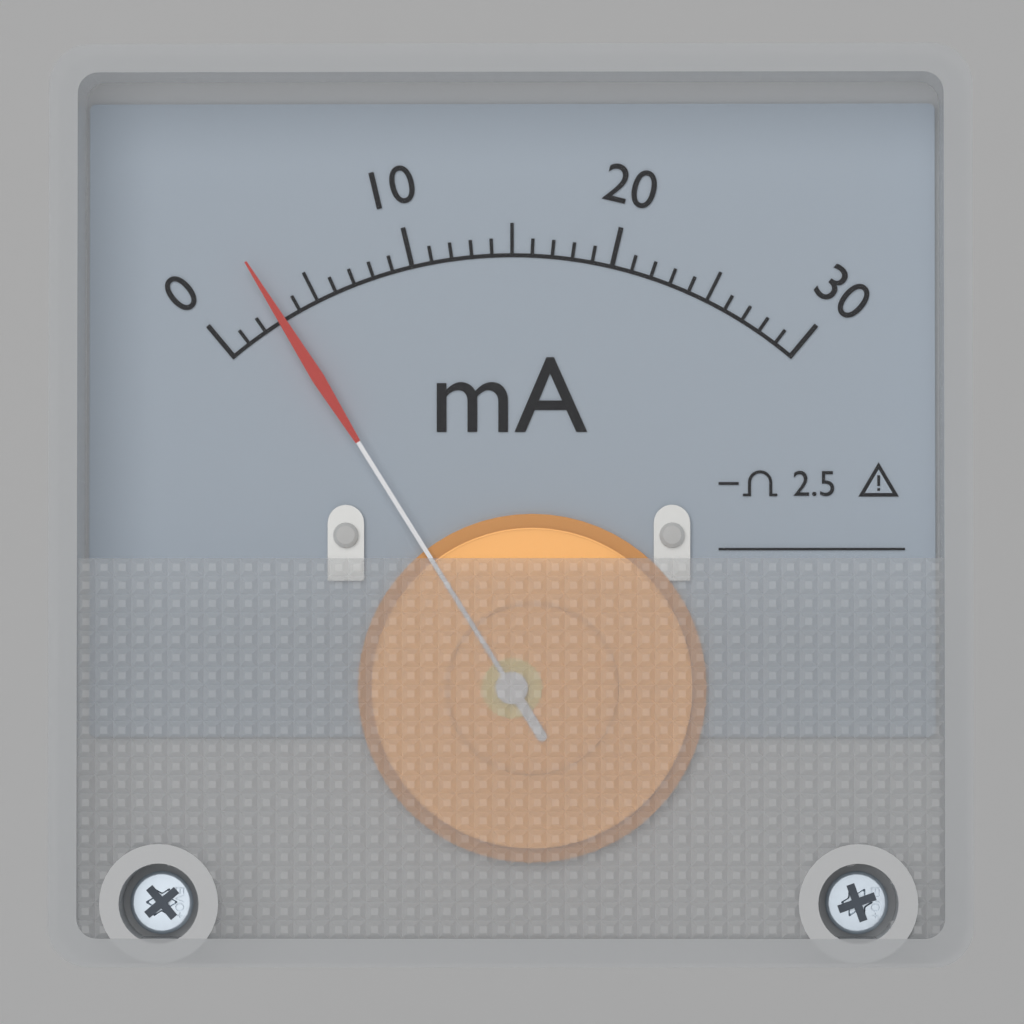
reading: 3 mA
